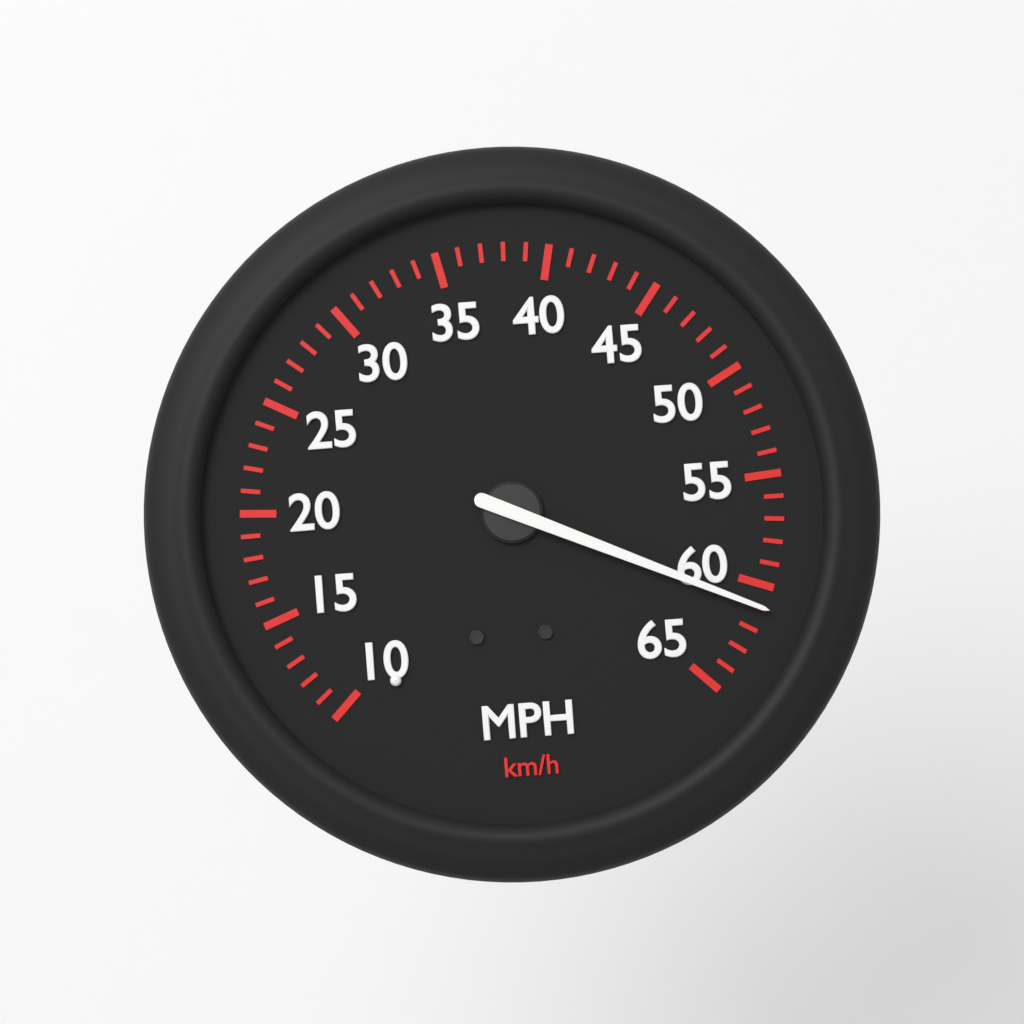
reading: 61 mph
